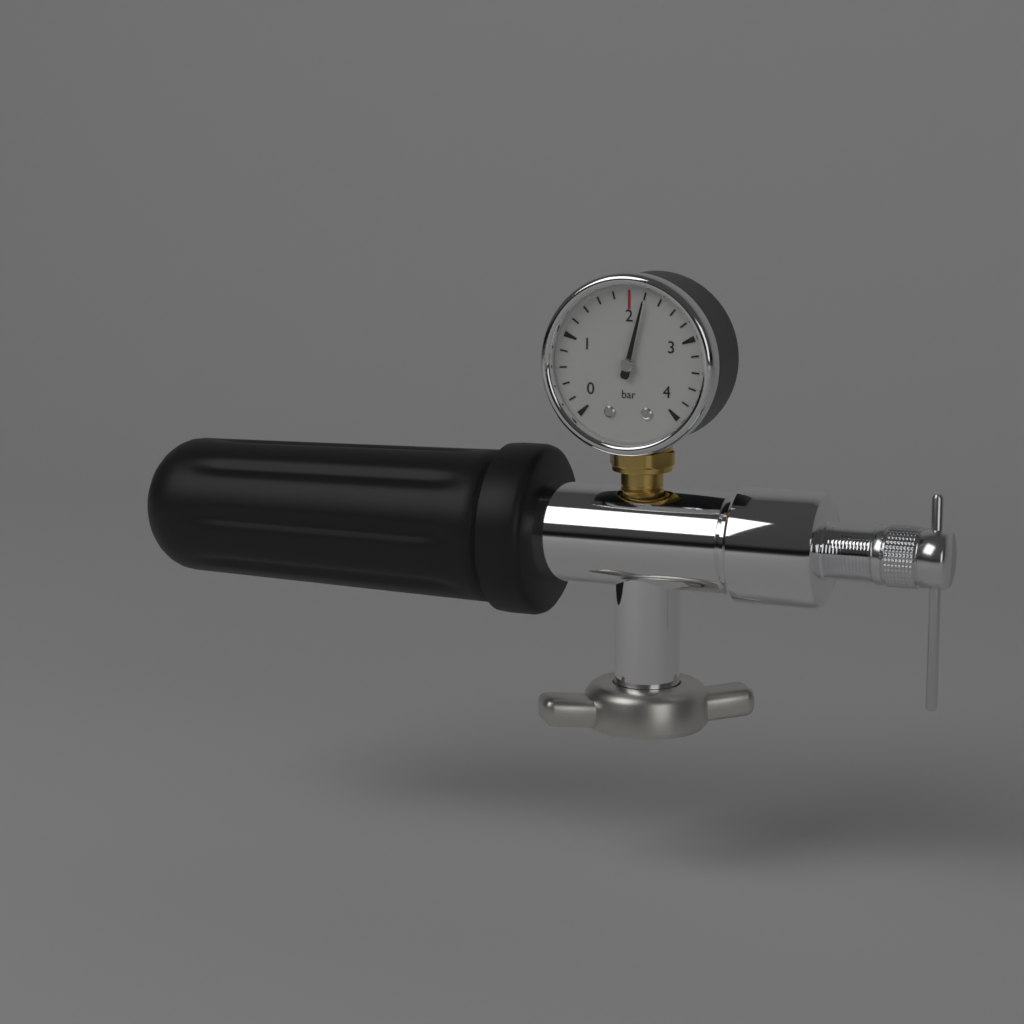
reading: 2.2 bar
